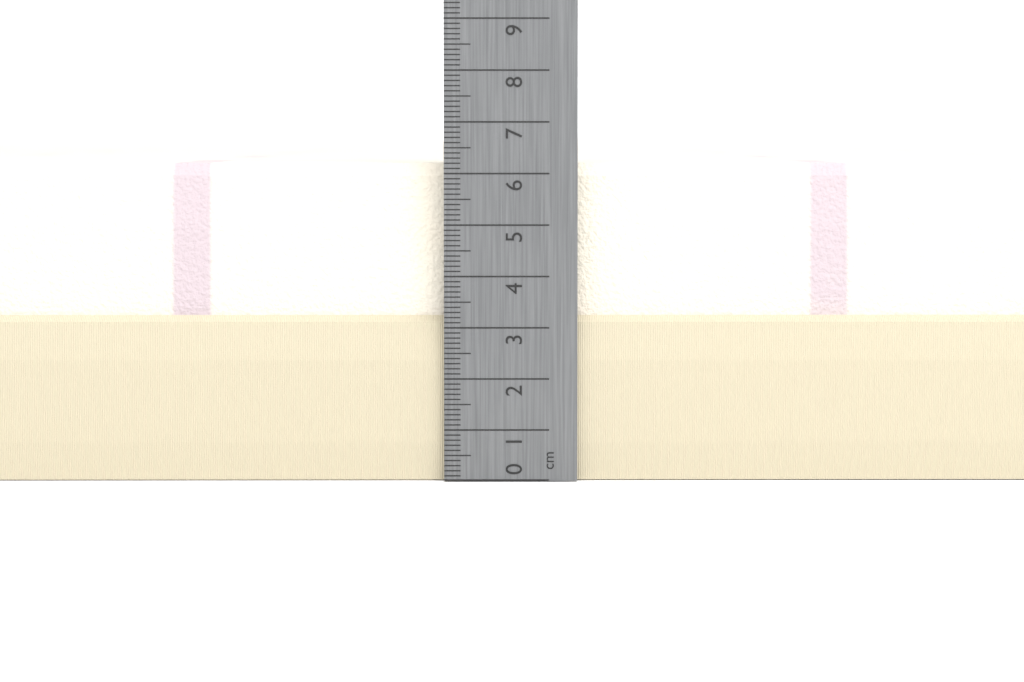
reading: 6.2 cm
